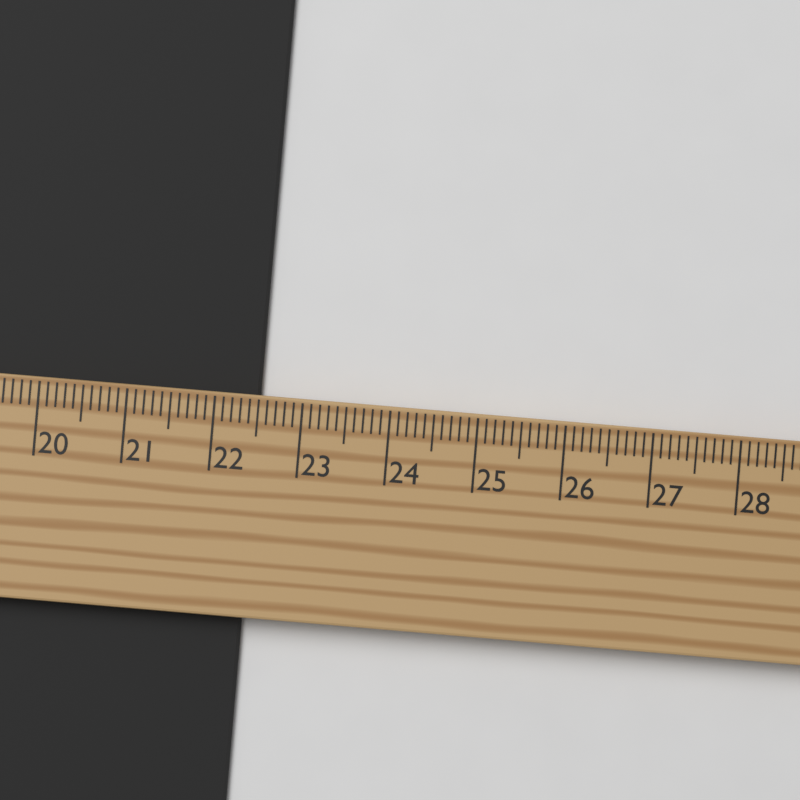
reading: 22.5 cm
